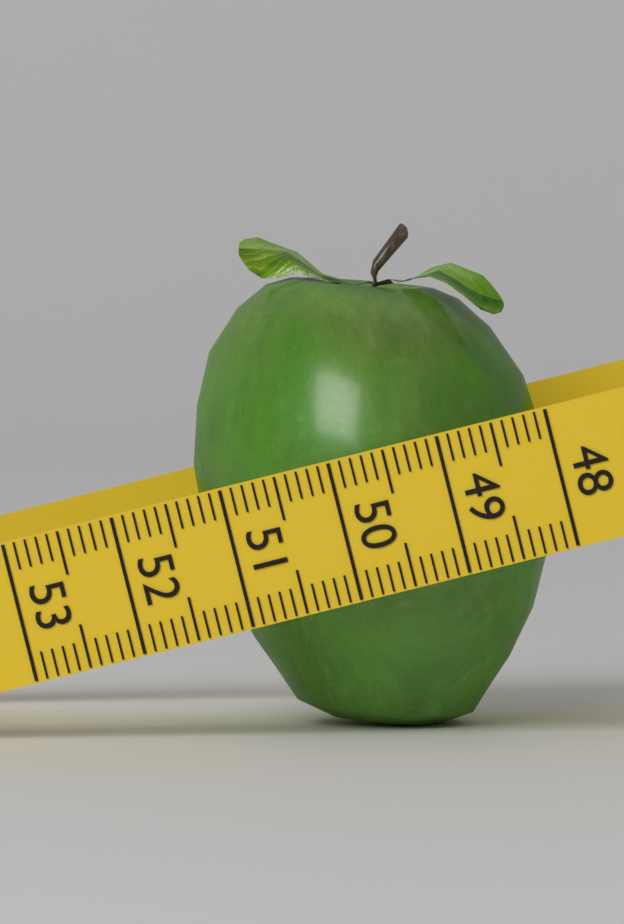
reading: 51.2 (no unit)
